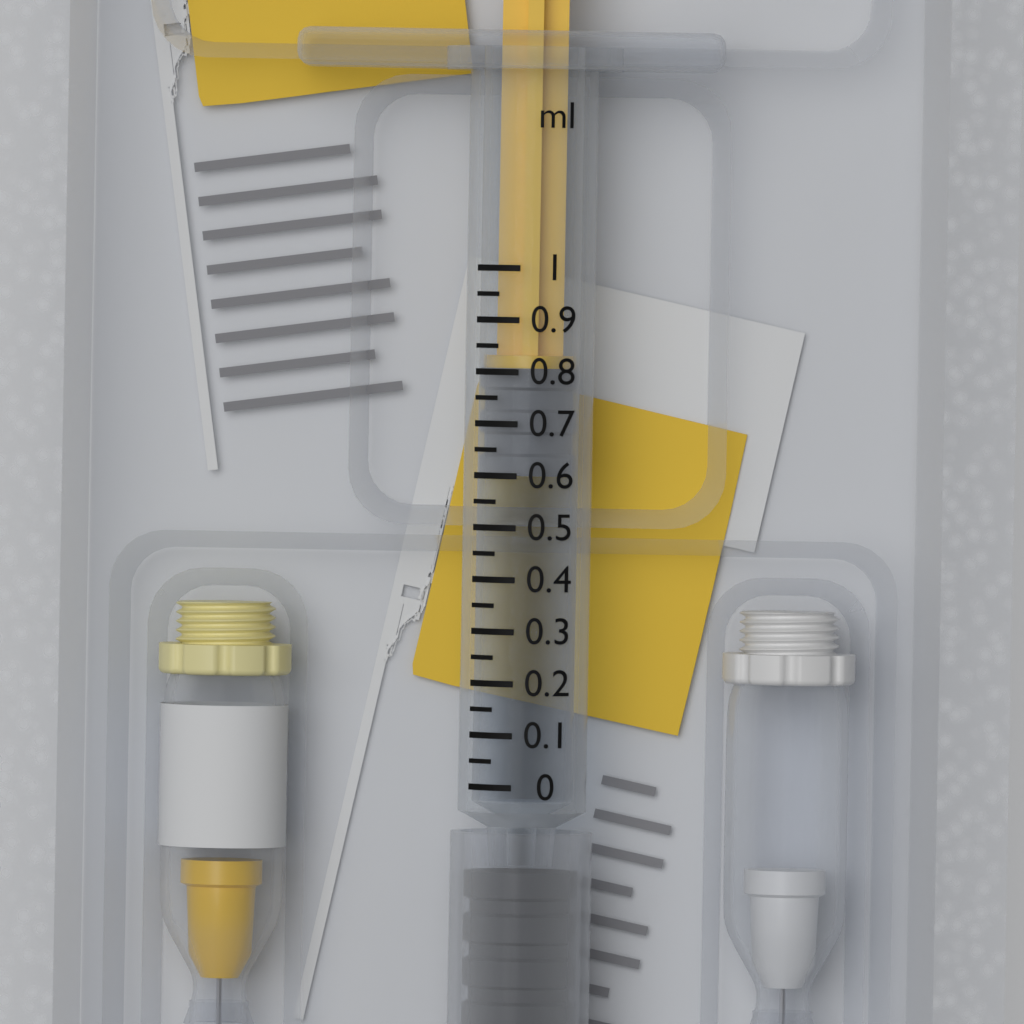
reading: 0.60 ml
